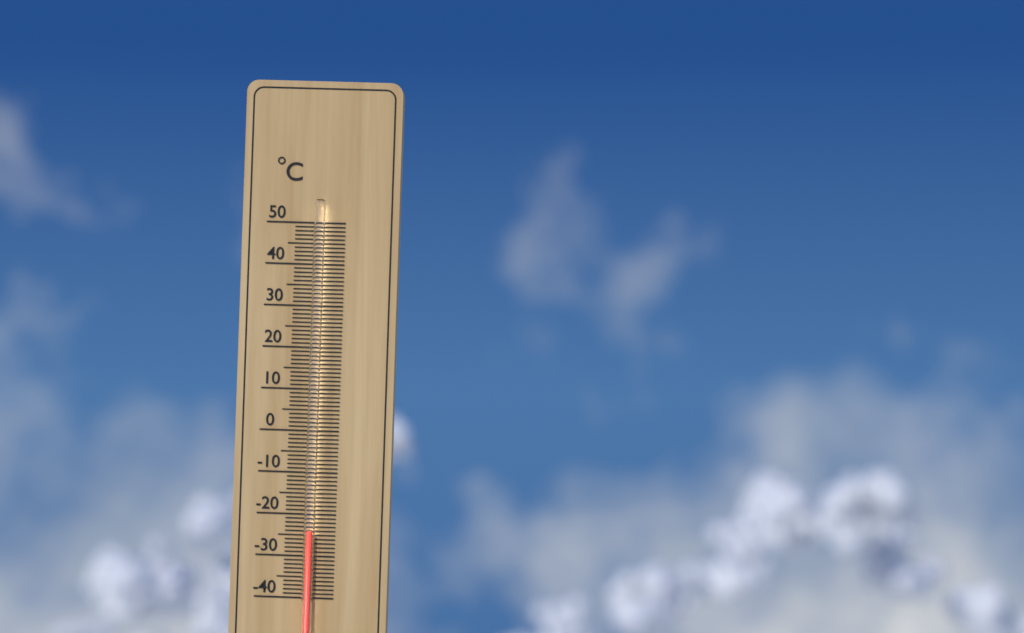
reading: -24 °C
